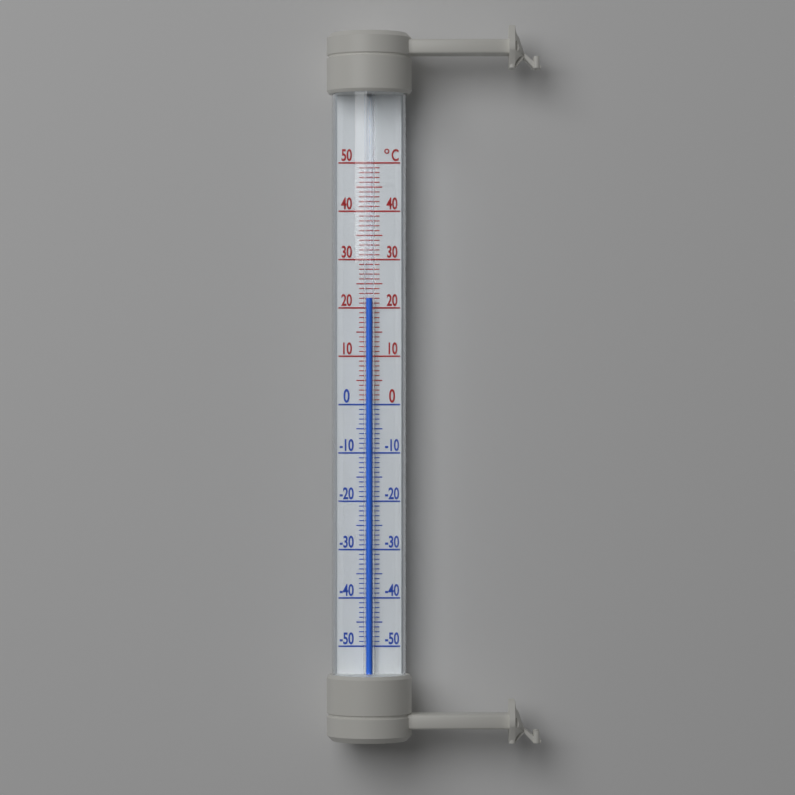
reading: 22 °C
